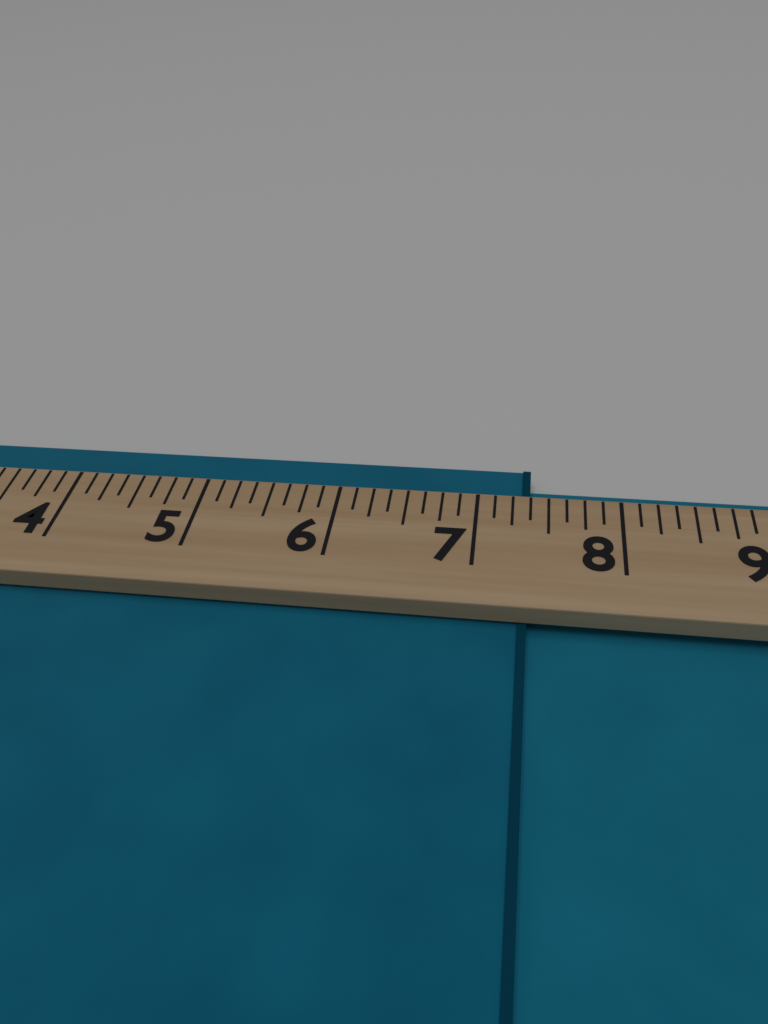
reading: 7.375 (no unit)
